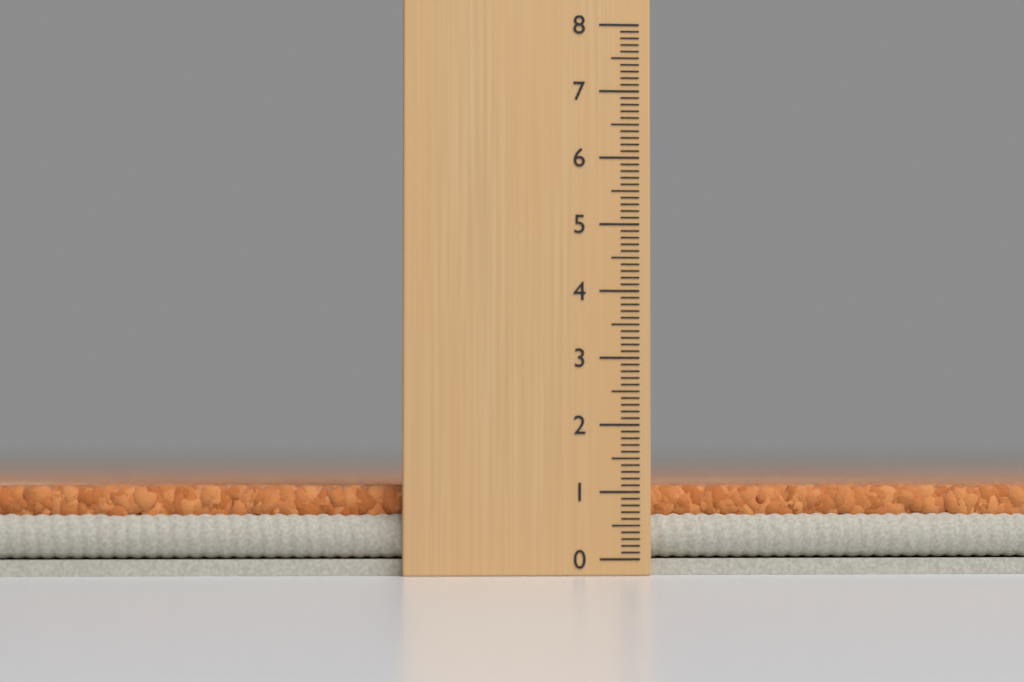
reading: 1.1 (no unit)
